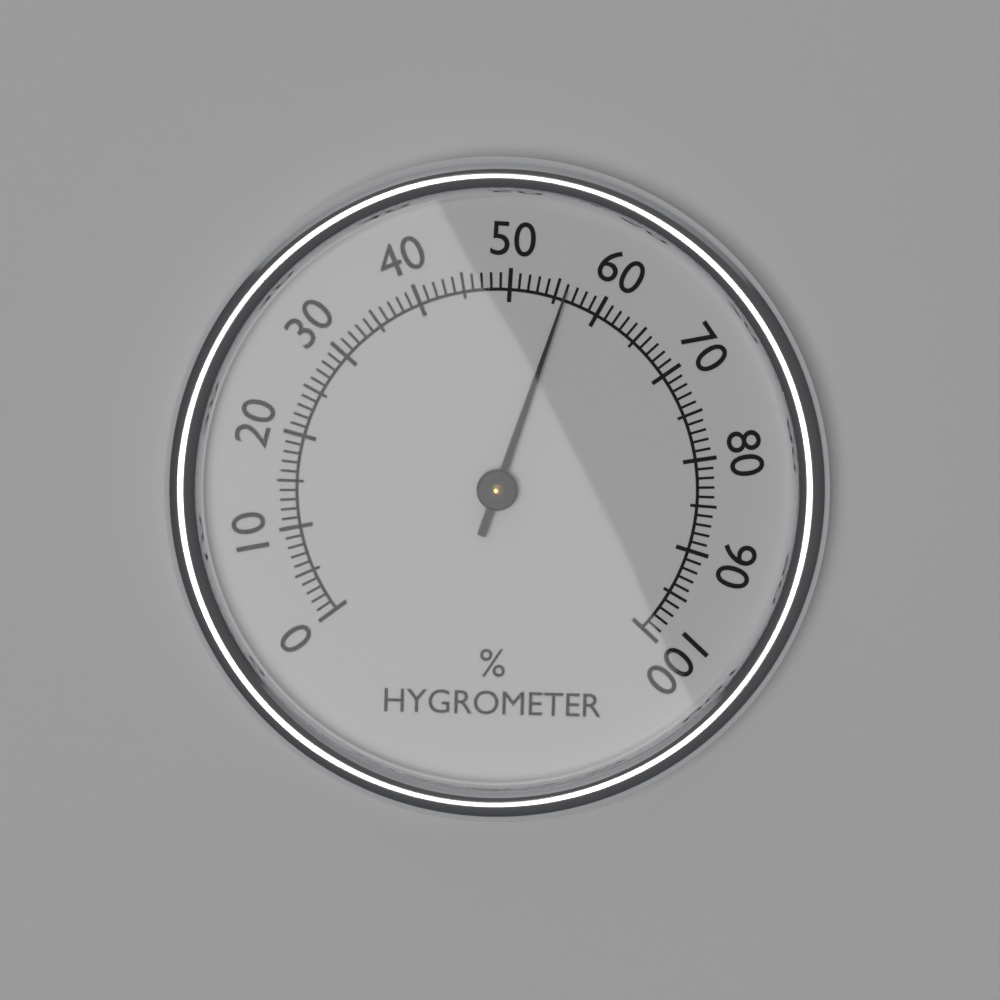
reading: 56 %
